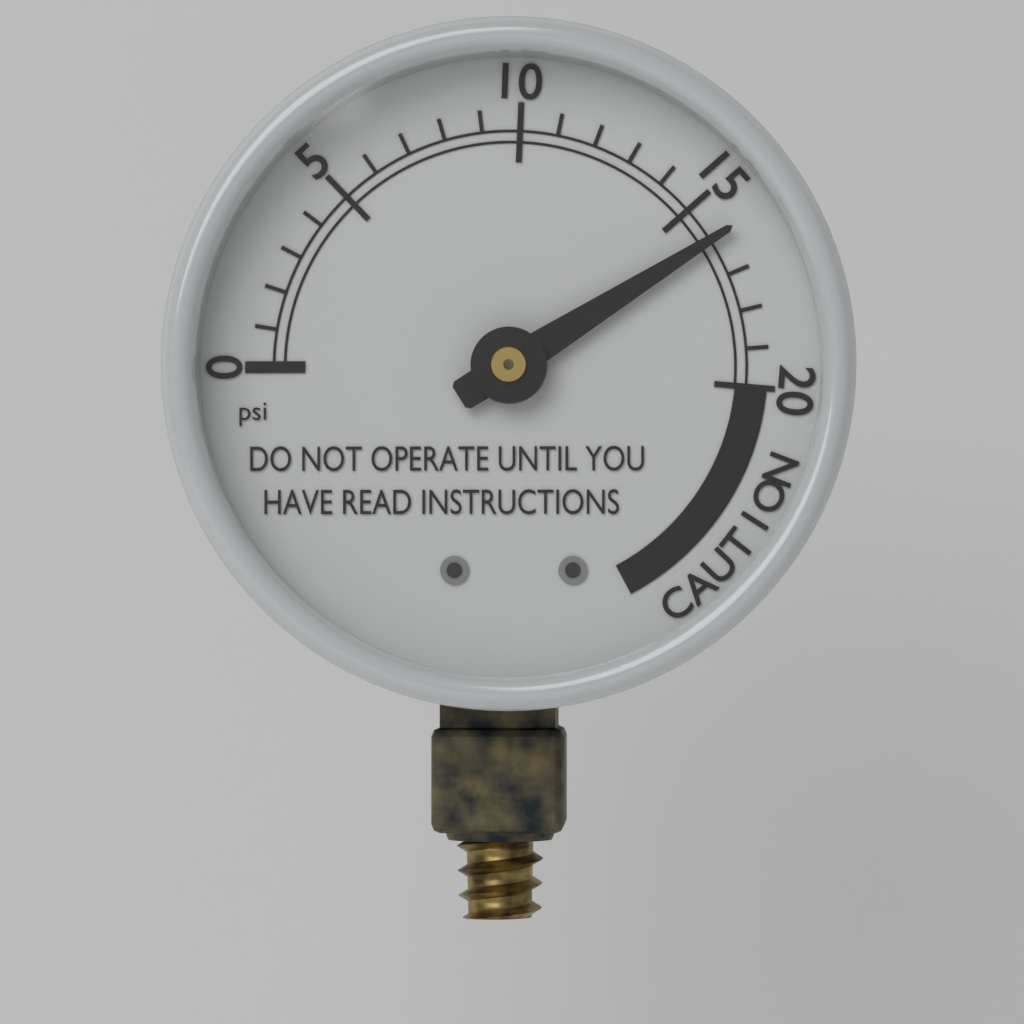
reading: 16 psi
